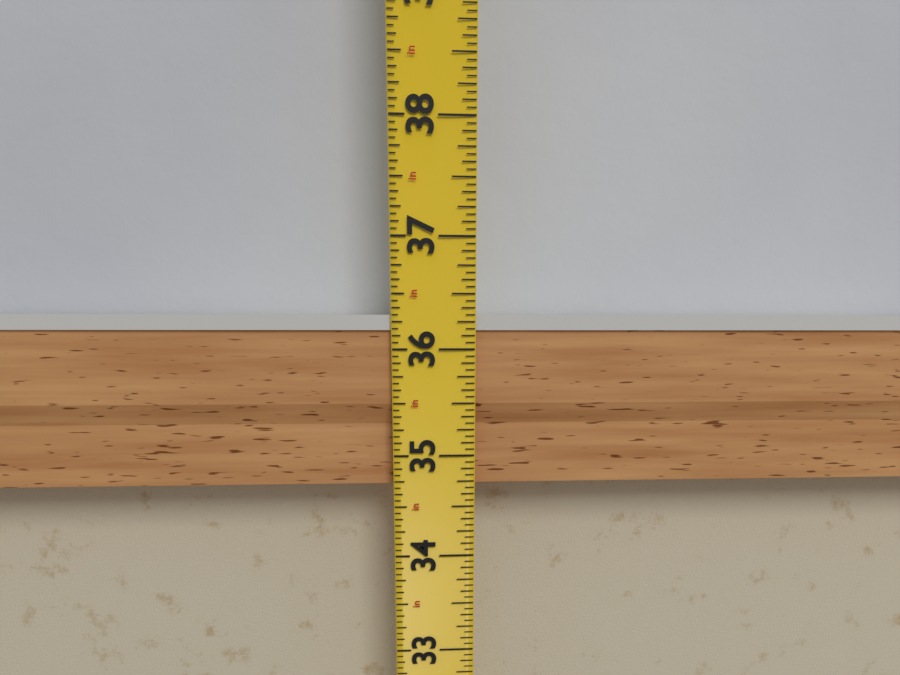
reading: 36.3125 in
